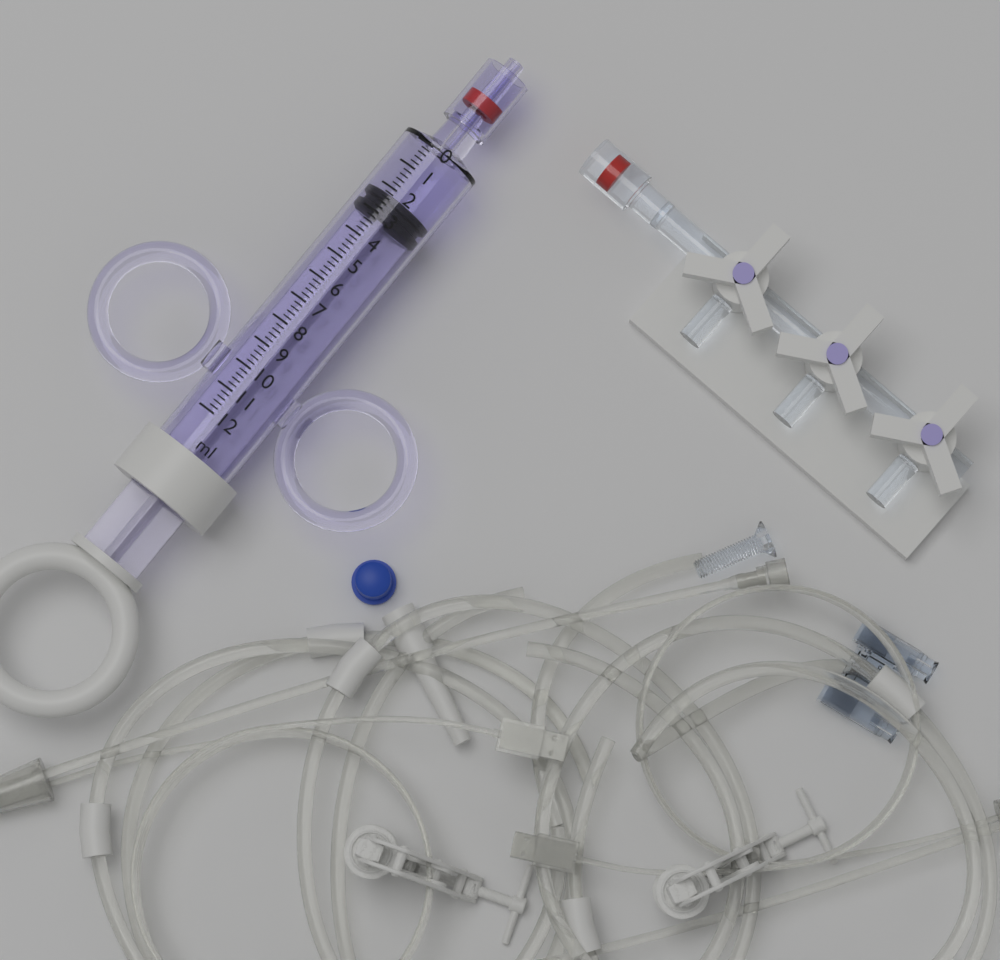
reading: 2.2 ml
